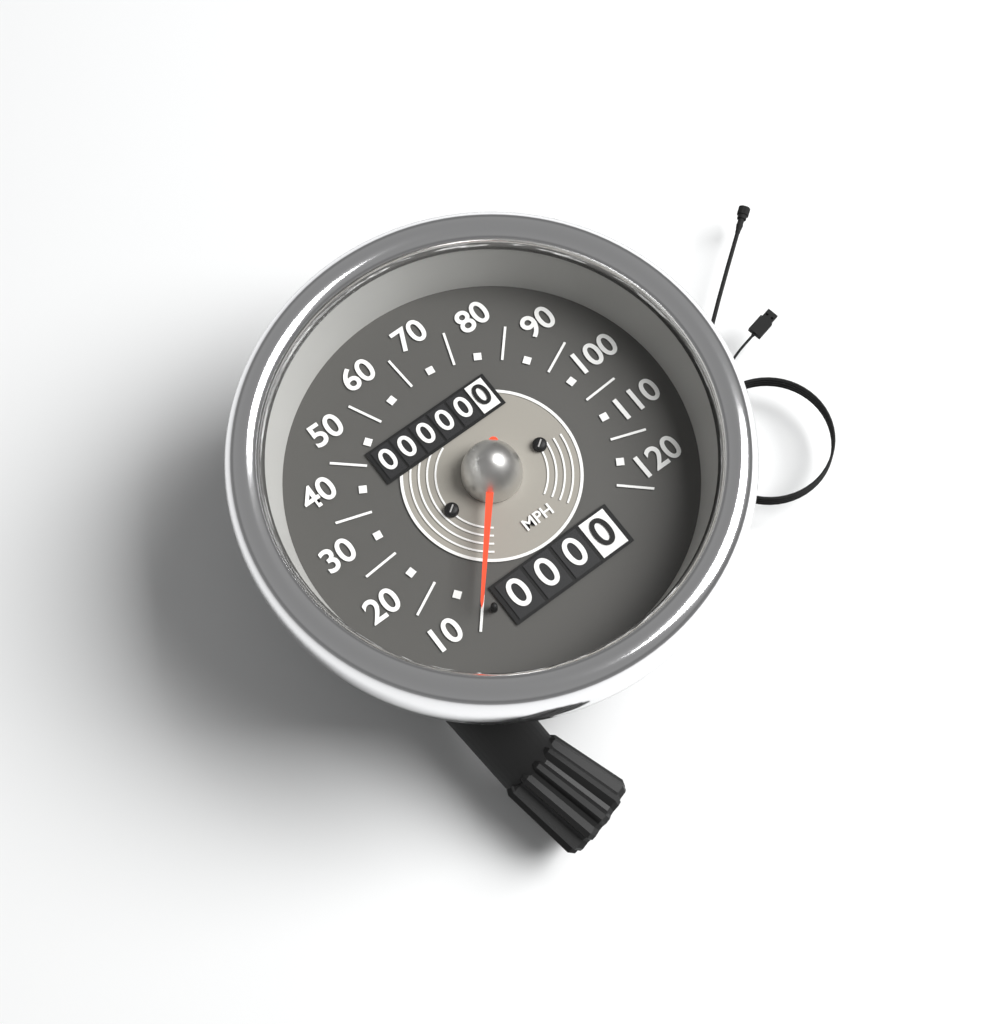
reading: 5 mph
